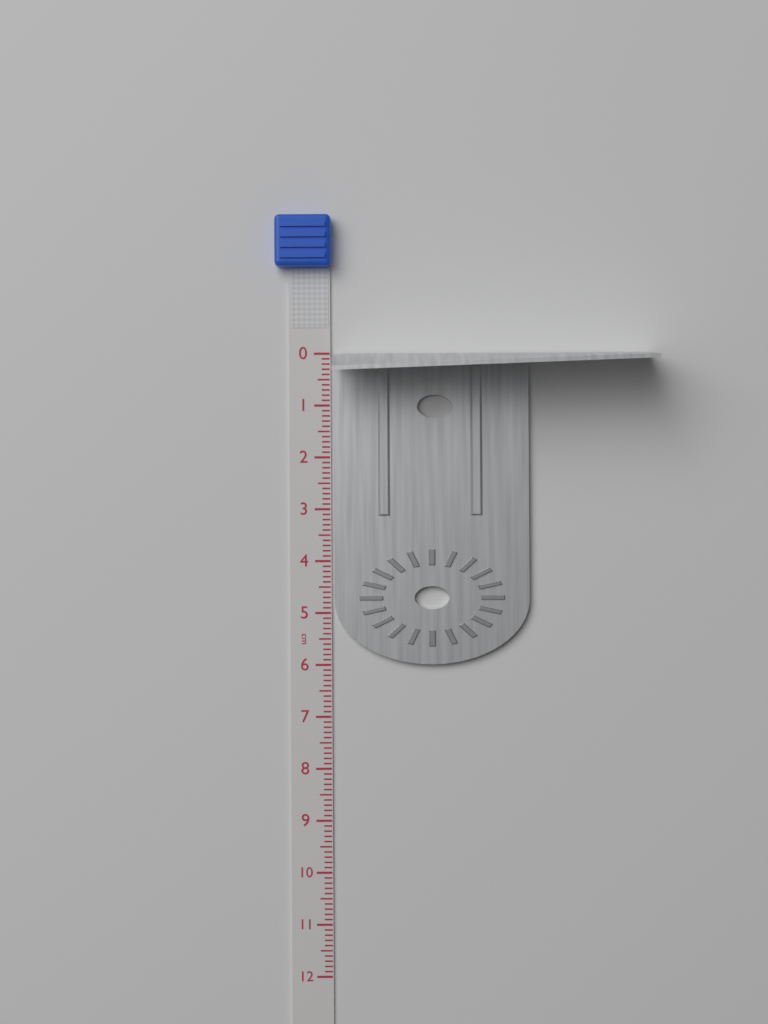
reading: 6.0 cm
